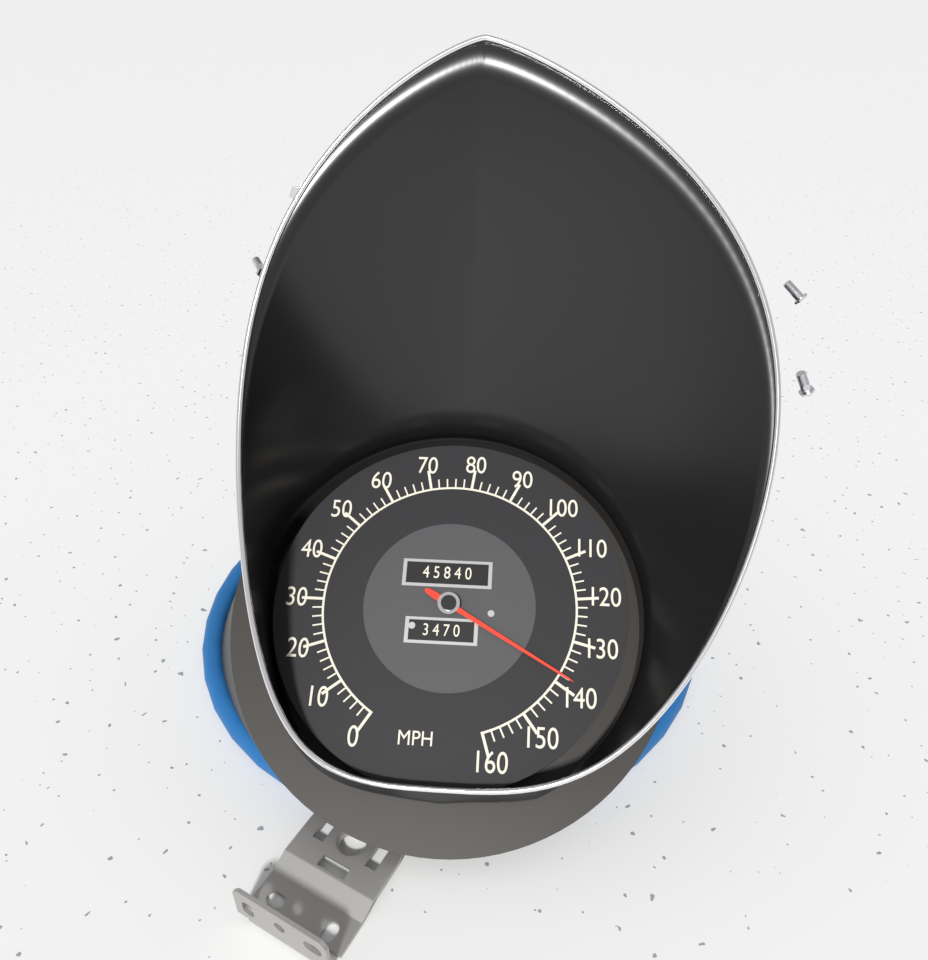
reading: 138 MPH
